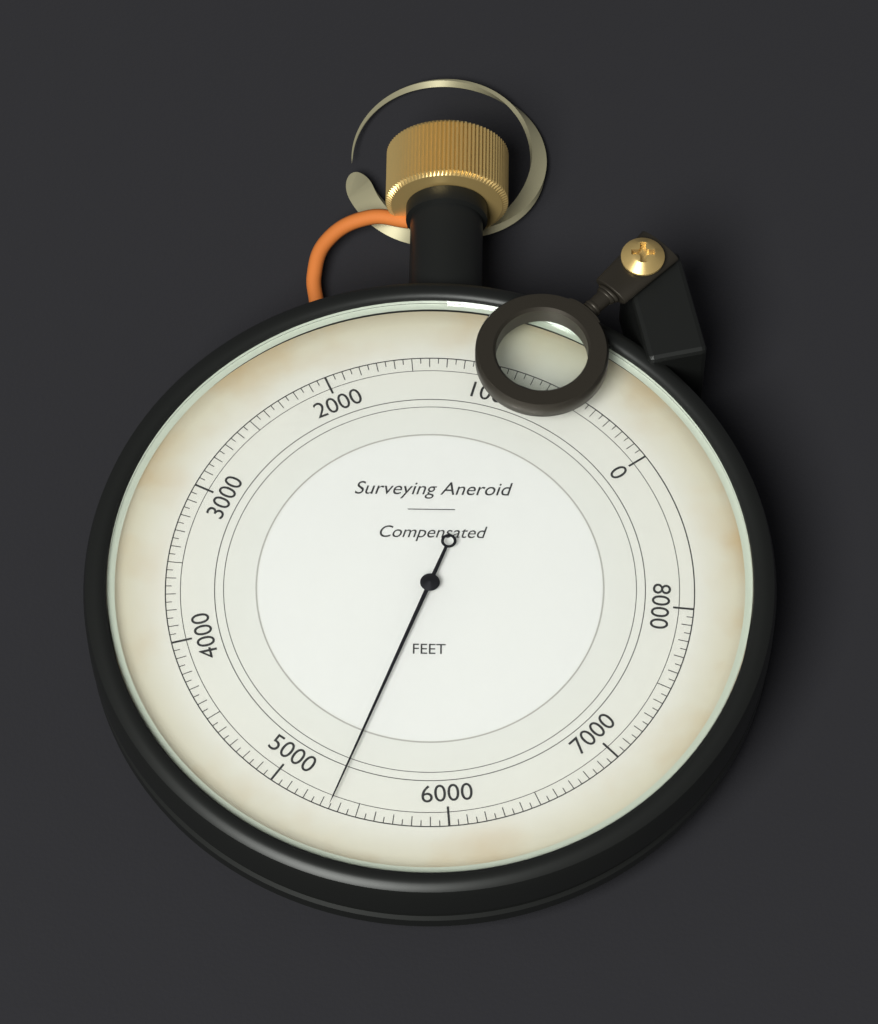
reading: 5350 ft
